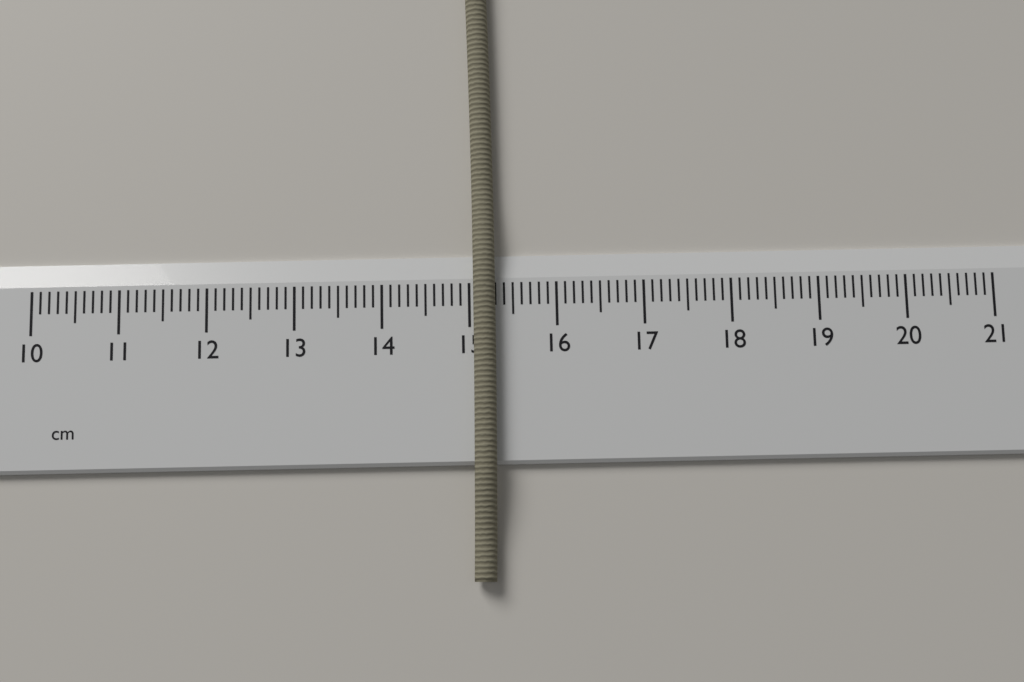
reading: 15.3 cm
